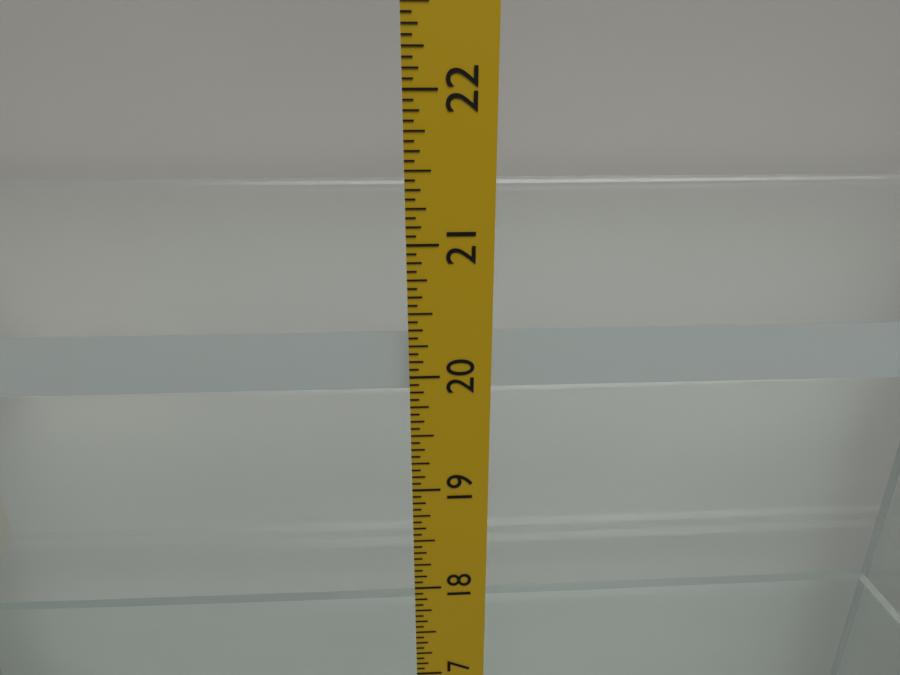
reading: 20.3125 in
